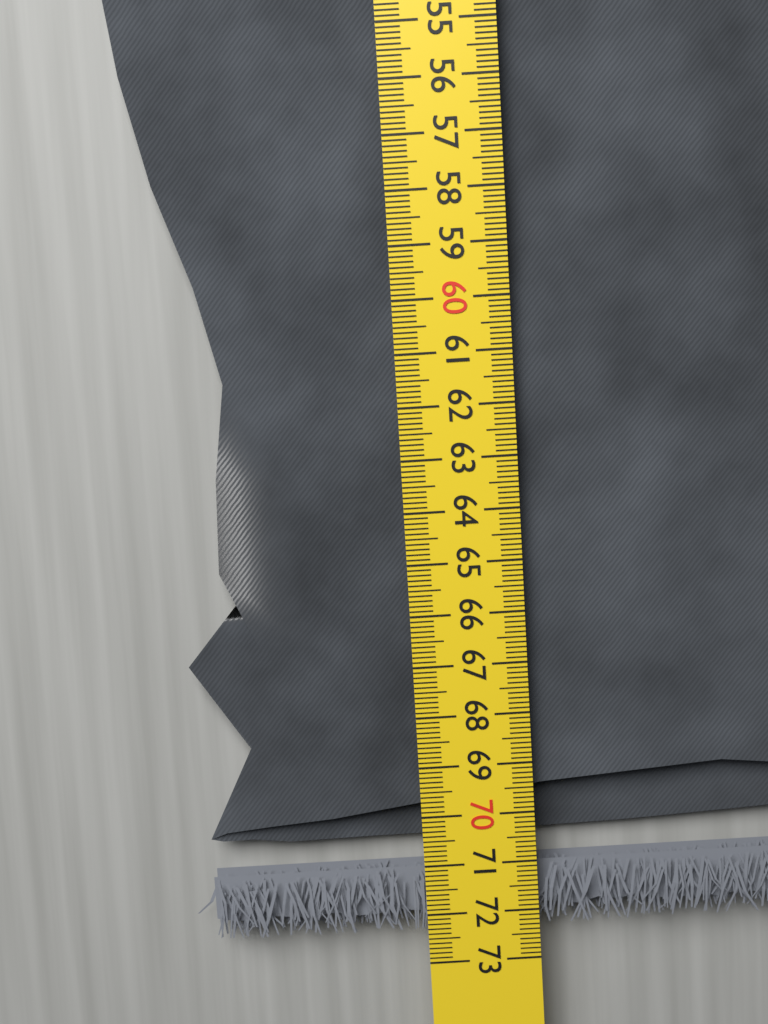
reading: 72.4 cm
